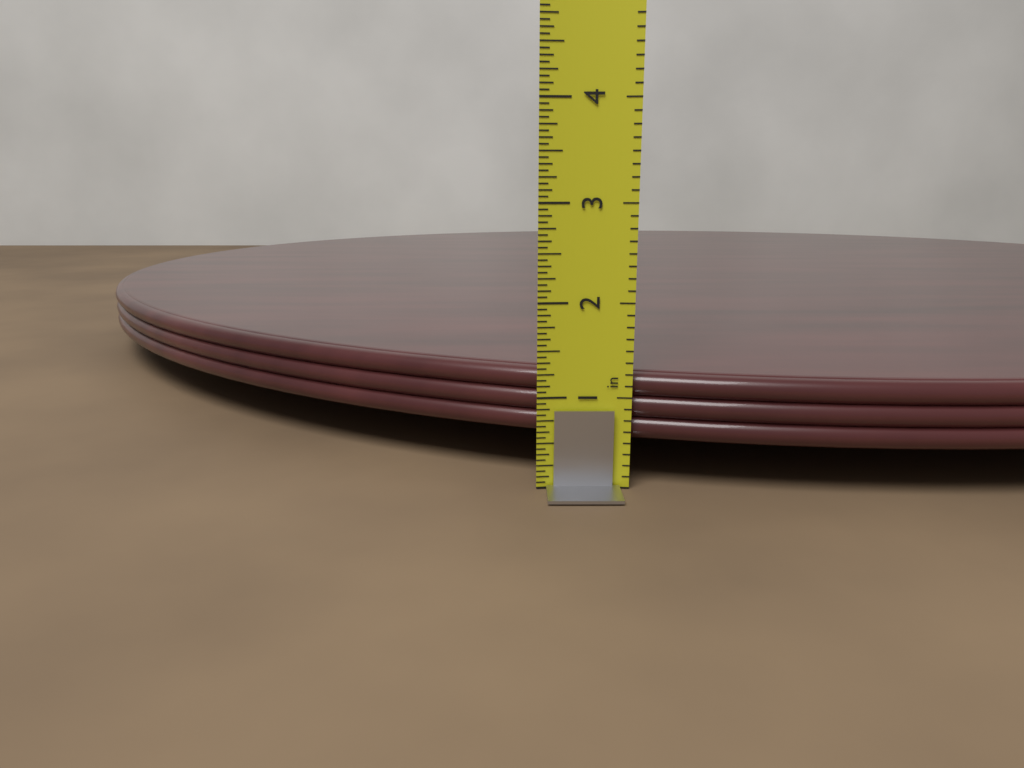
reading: 1.2500 in
